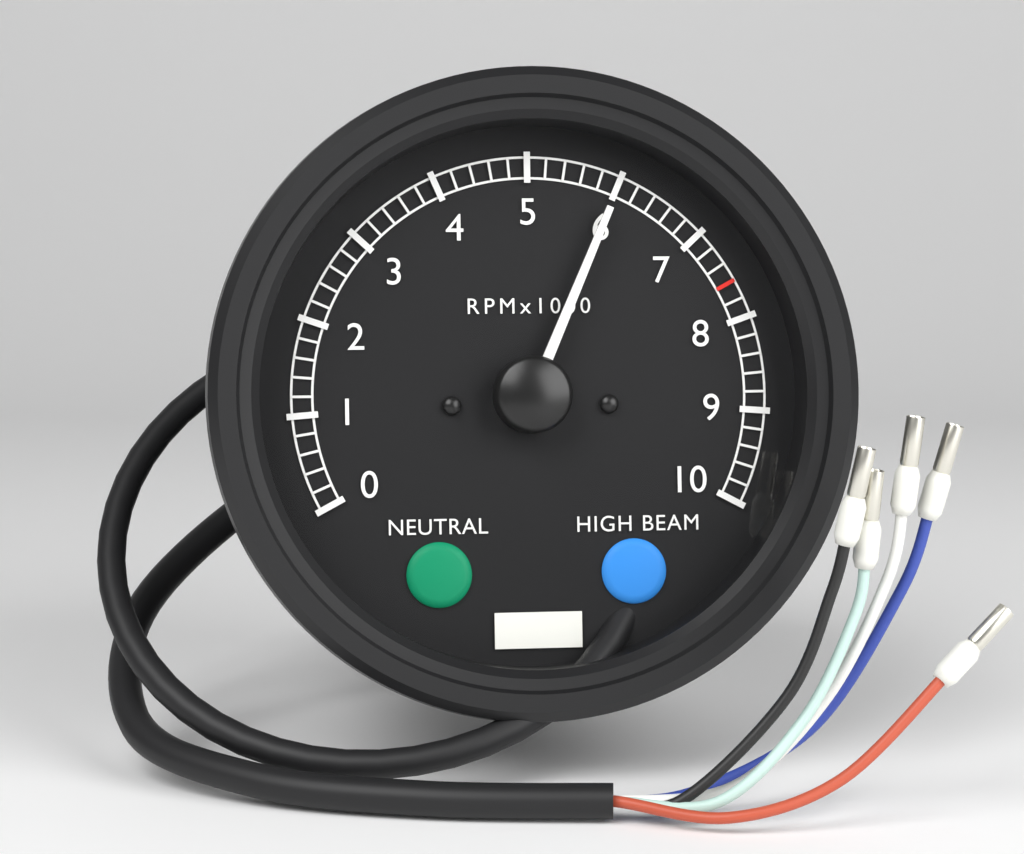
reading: 6000 RPM
